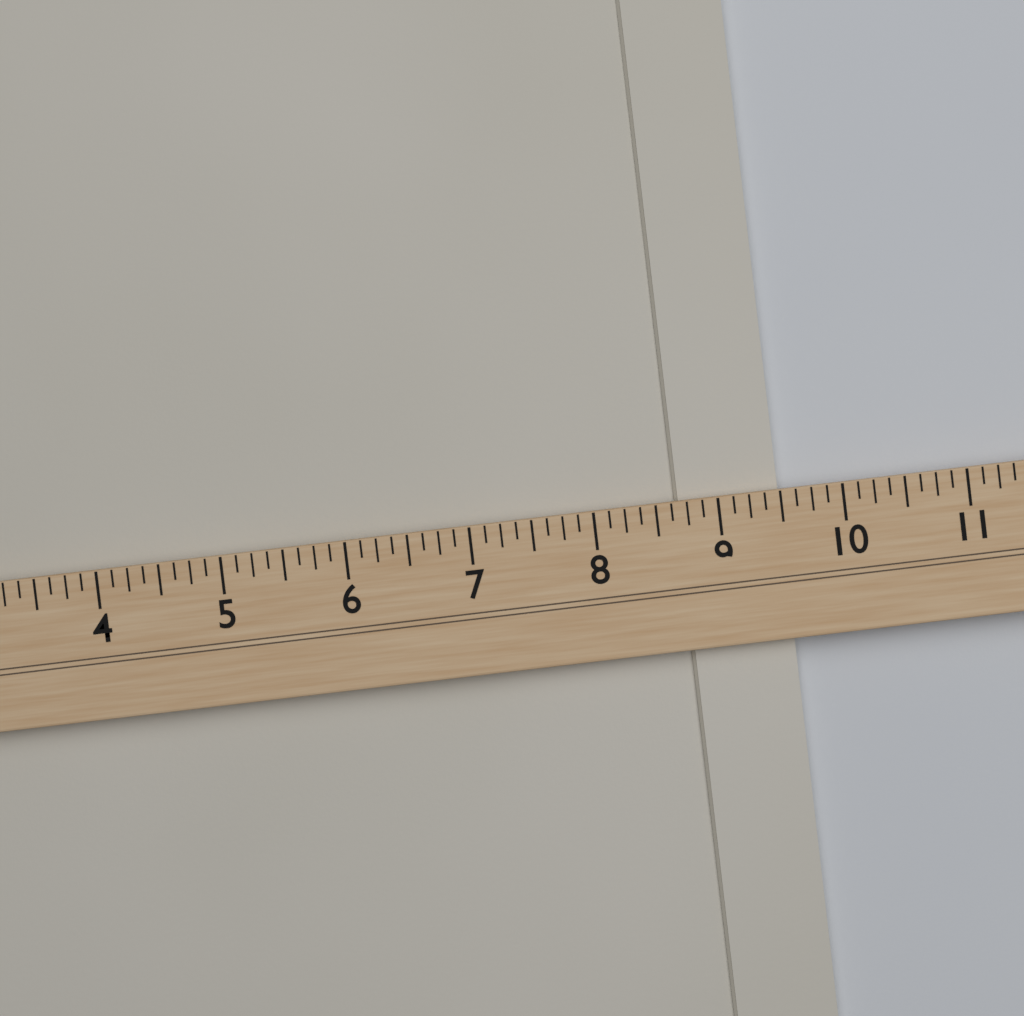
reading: 9.500 (no unit)
